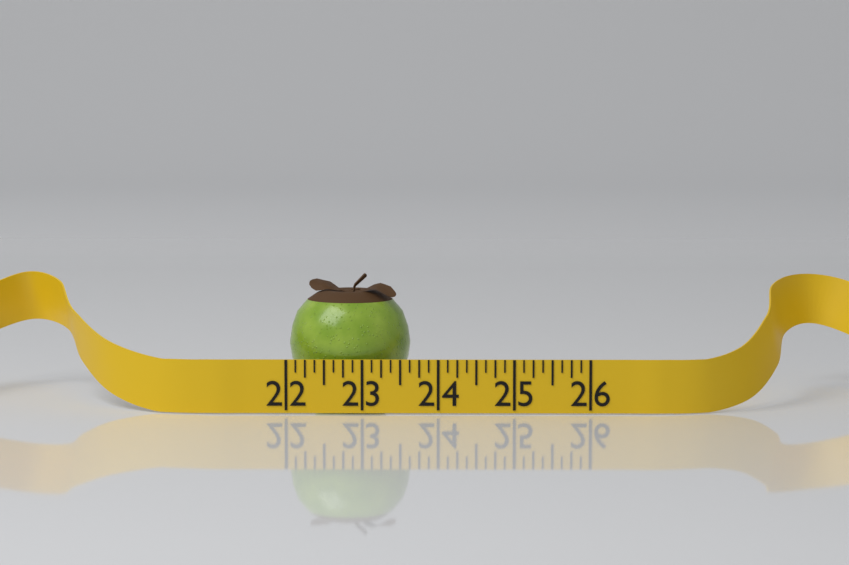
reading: 23.625 (no unit)
